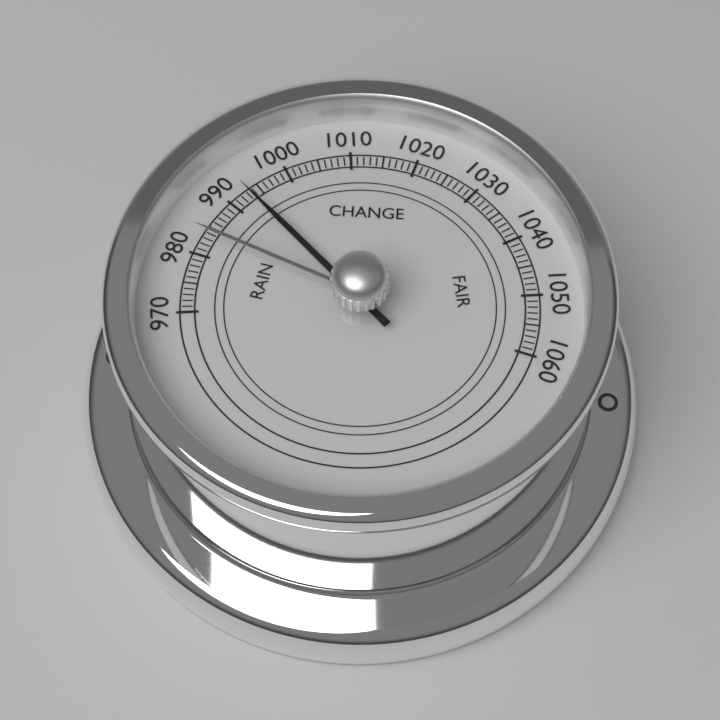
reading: 993 (no unit)
